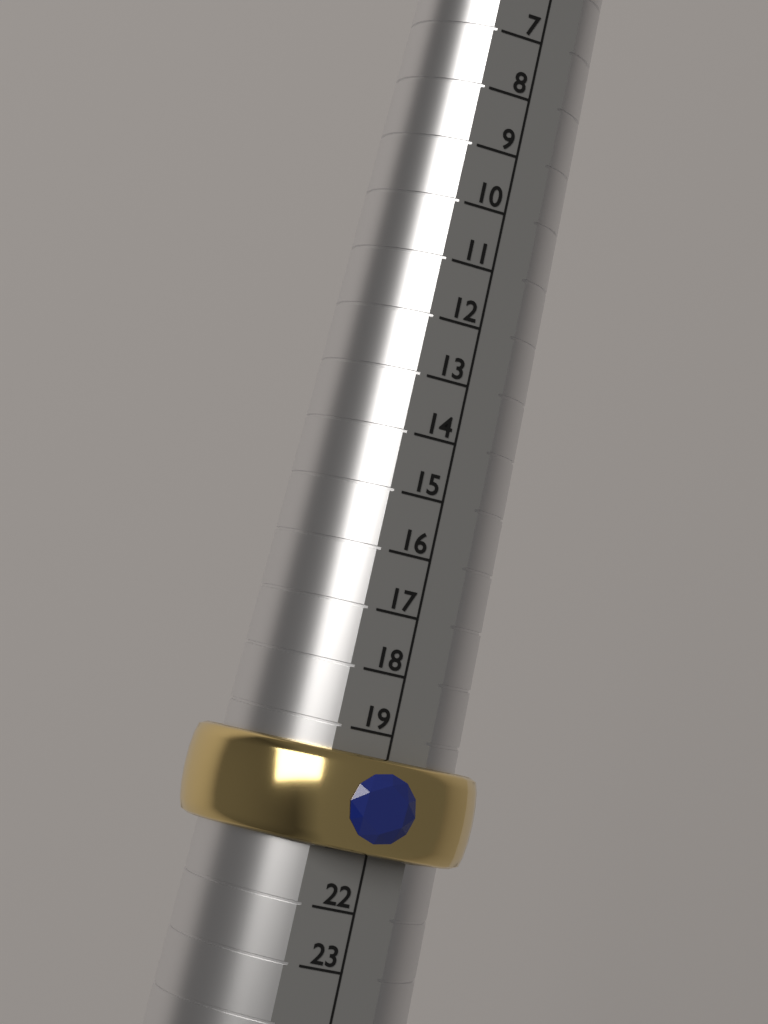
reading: 21 (no unit)
